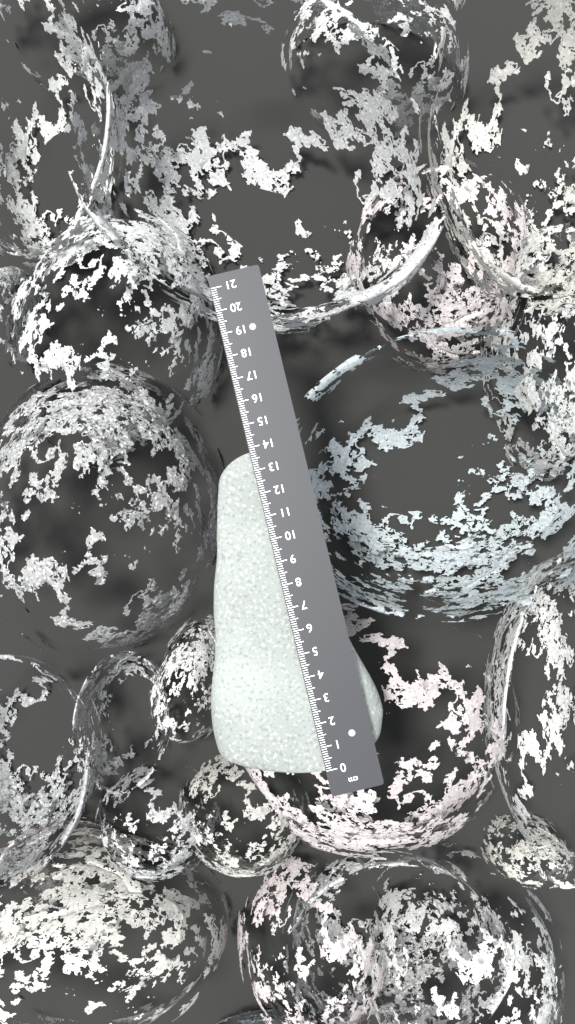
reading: 13.8 cm
